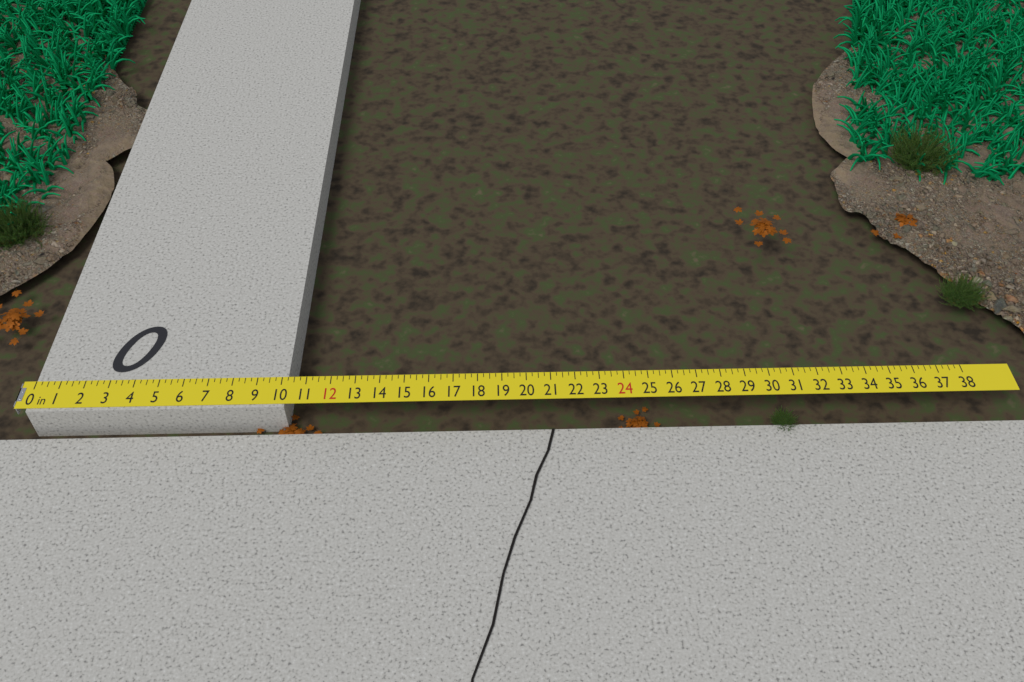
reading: 10.25 in
